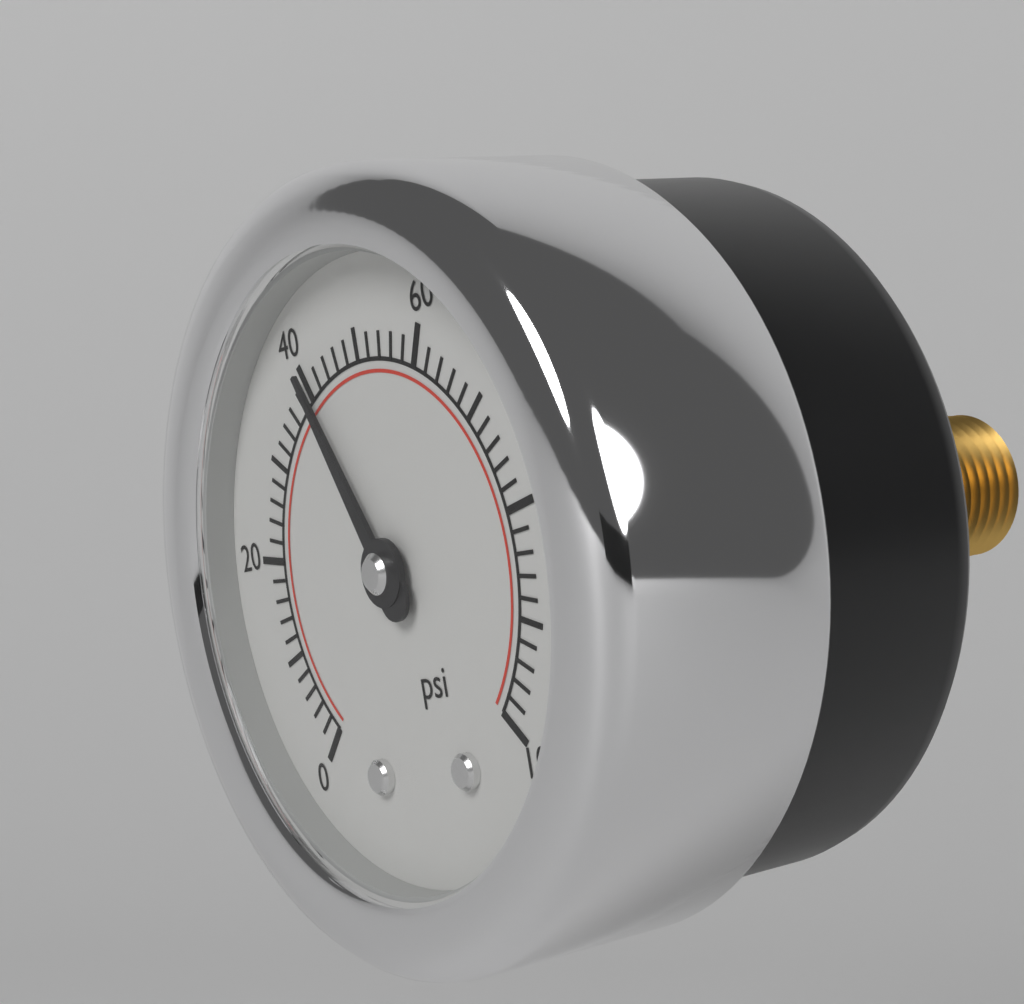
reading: 40 psi
